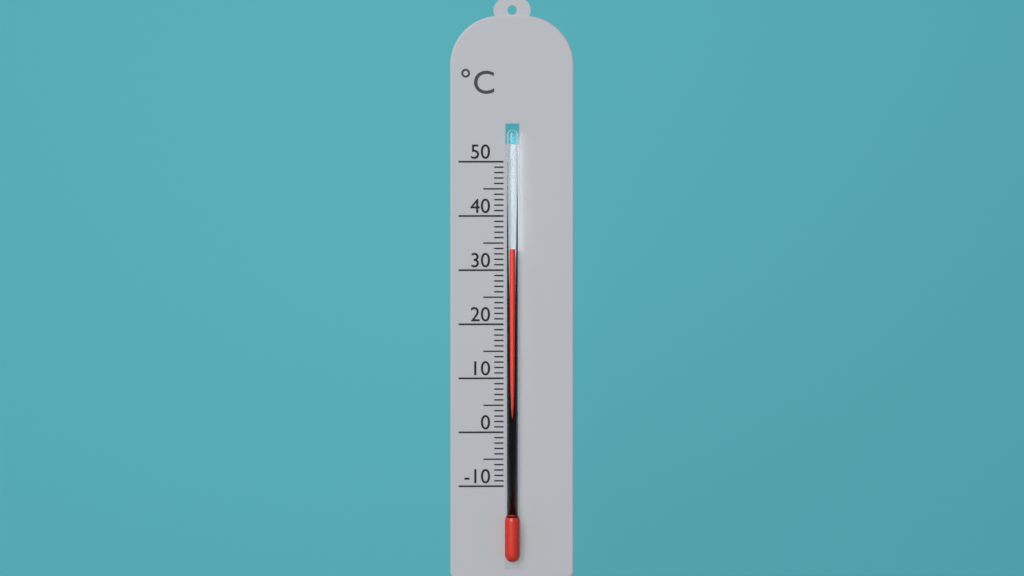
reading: 34 °C
